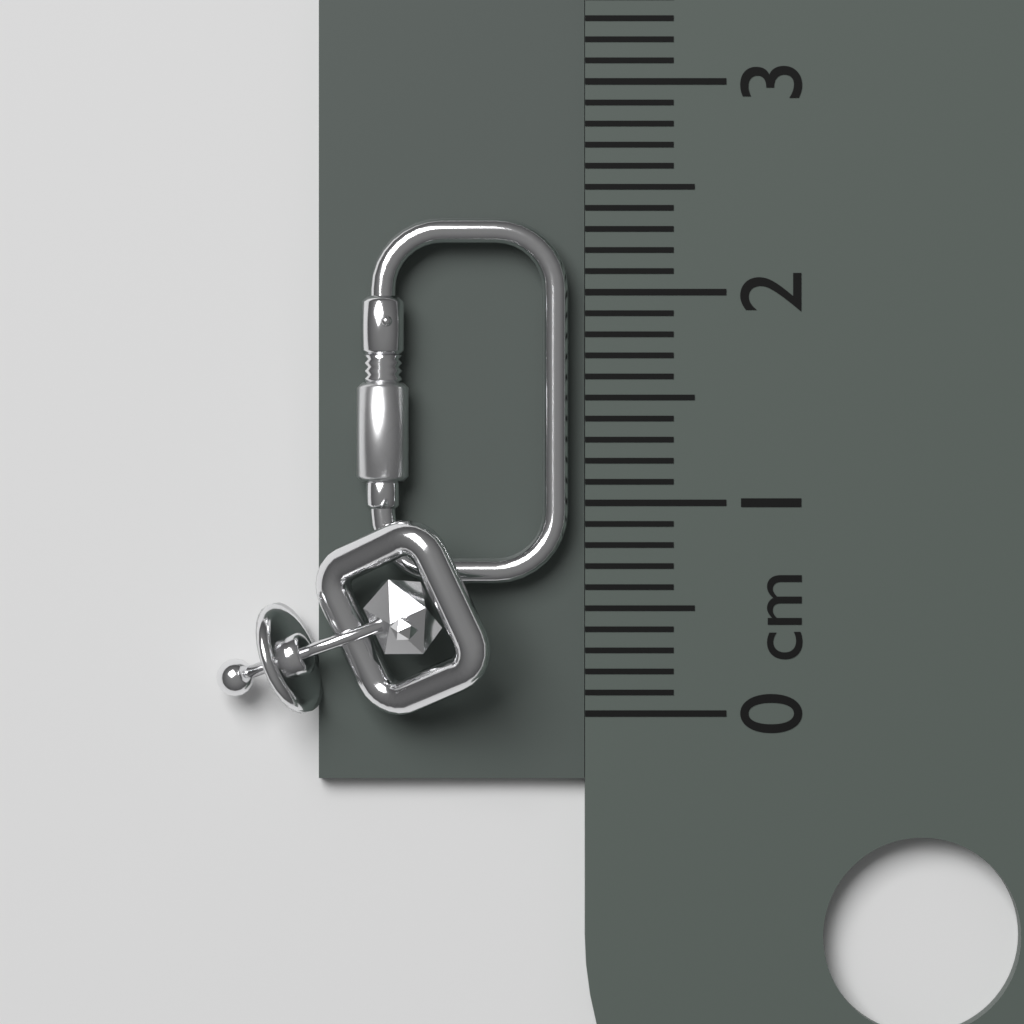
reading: 2.35 cm
